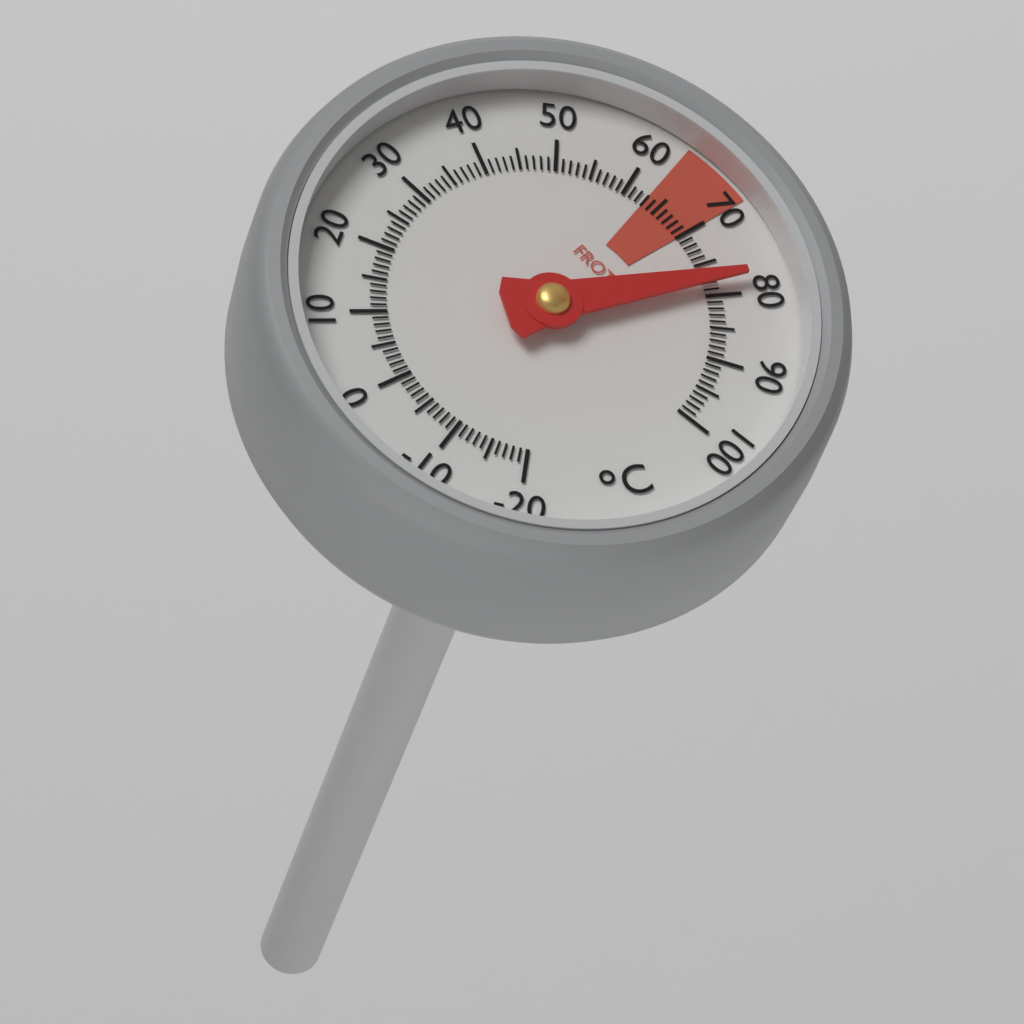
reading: 78 °C
